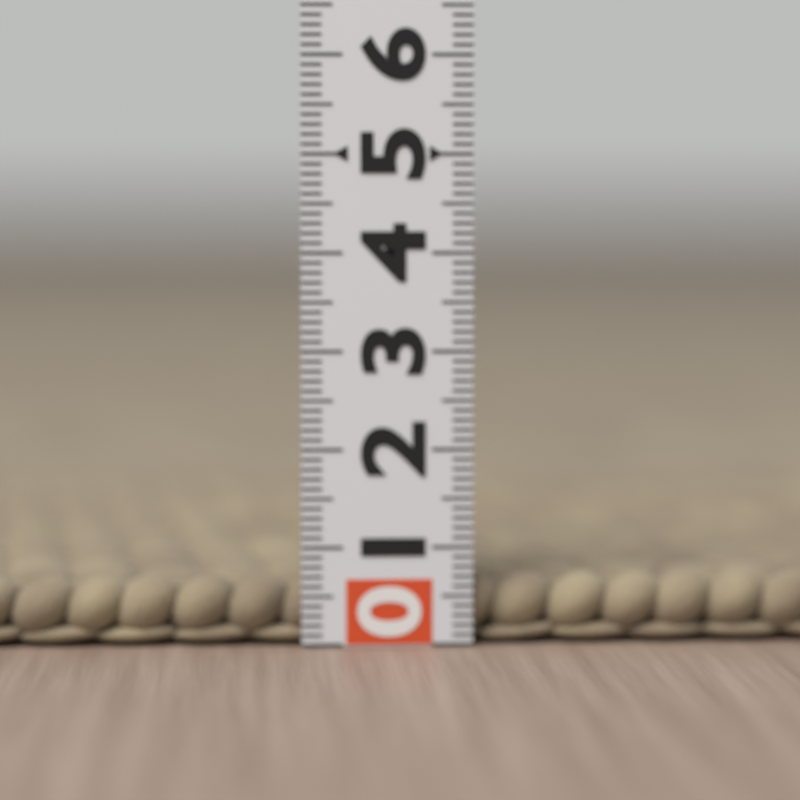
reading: 0.7 (no unit)
